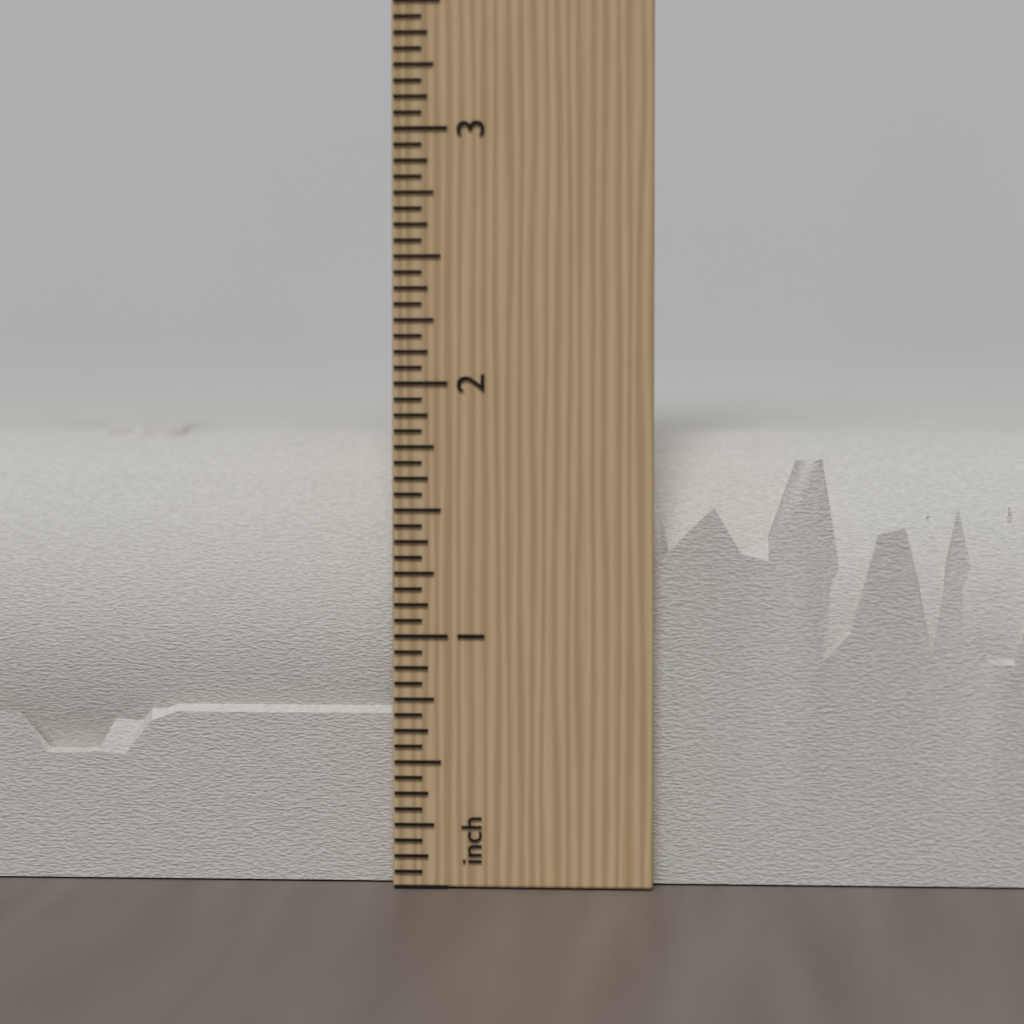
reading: 1.8125 inch
